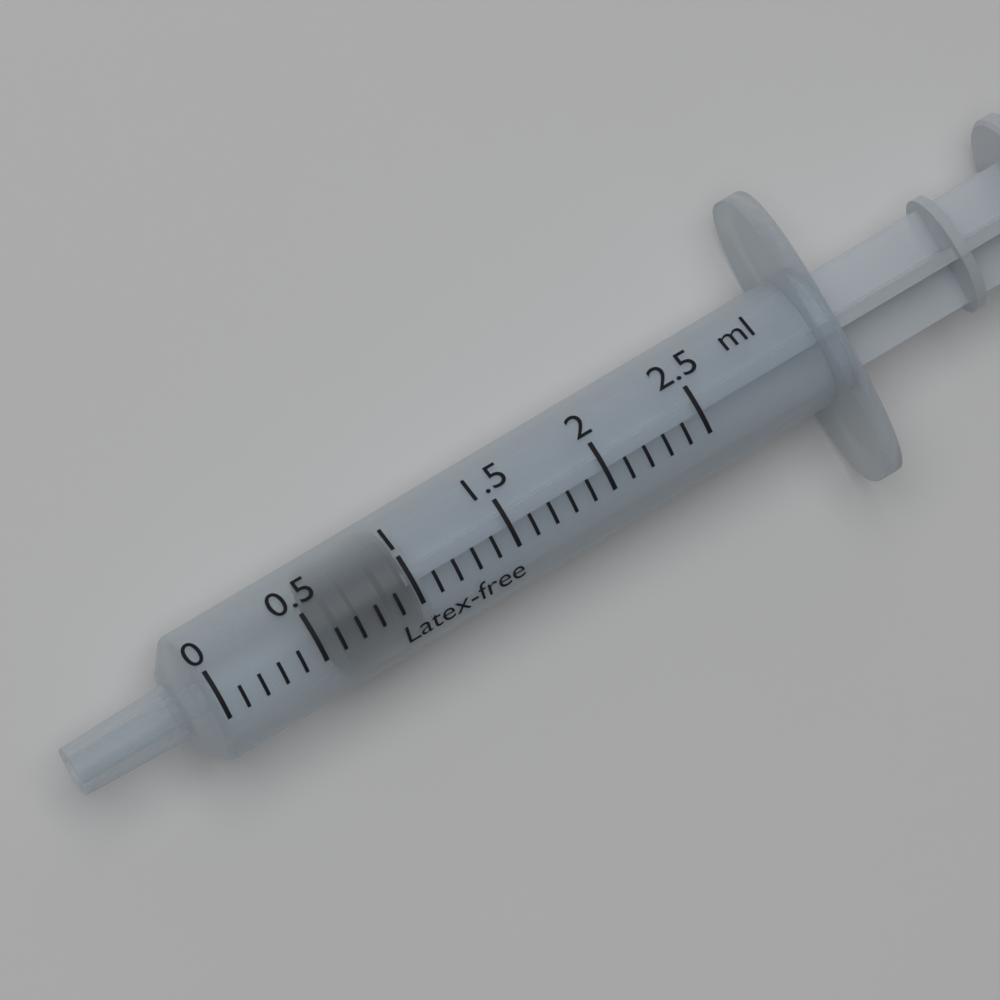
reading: 0.6 ml
